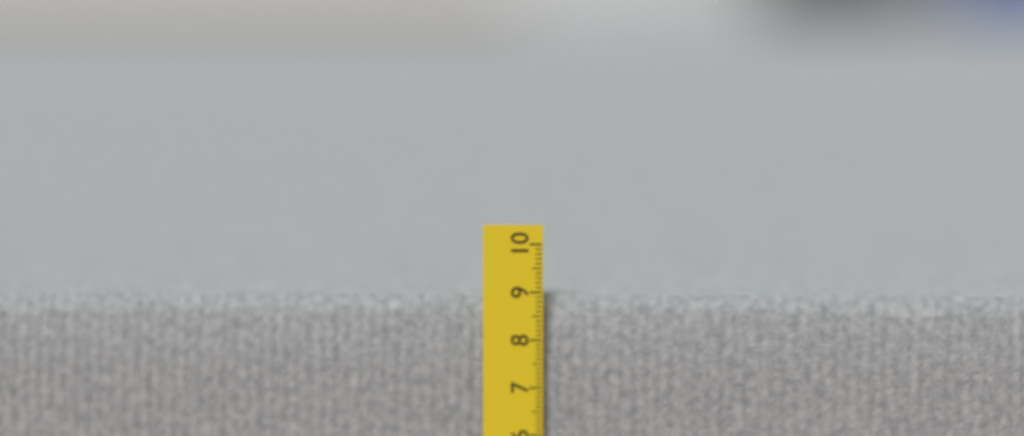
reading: 8.9 cm
